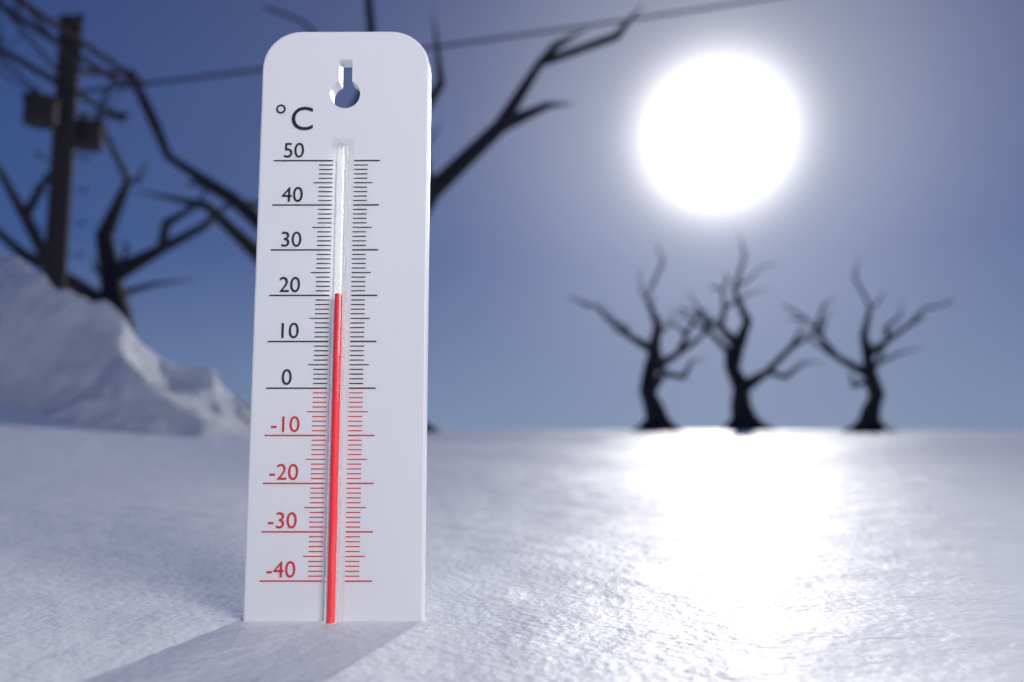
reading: 20 °C
